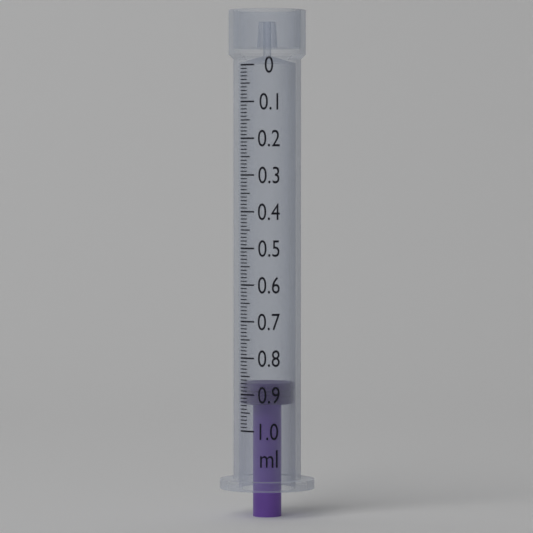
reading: 0.87 ml
